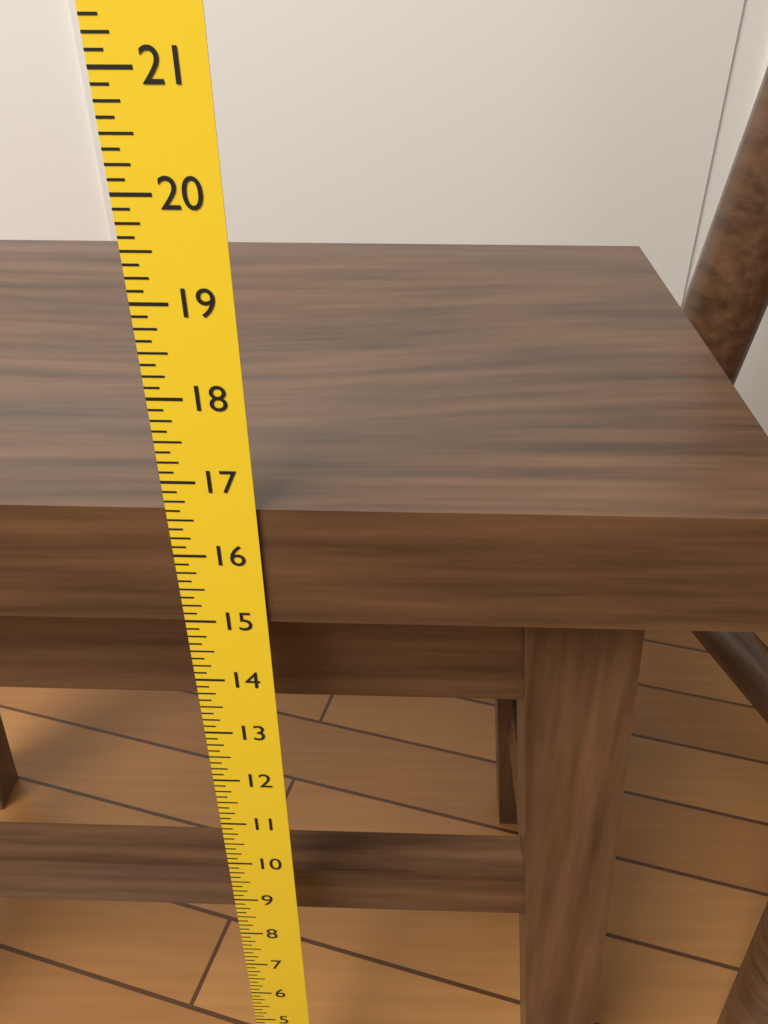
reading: 16.625 in
